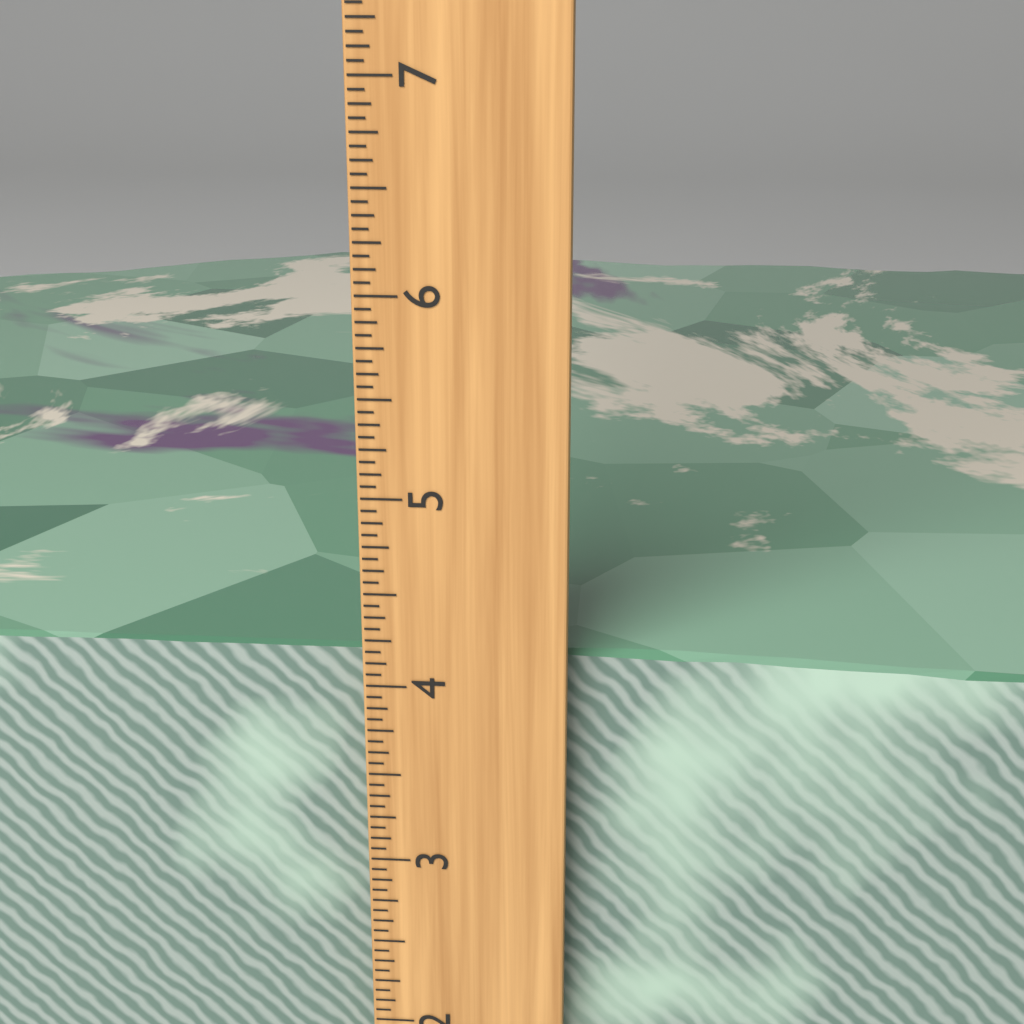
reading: 4.1250 inch
